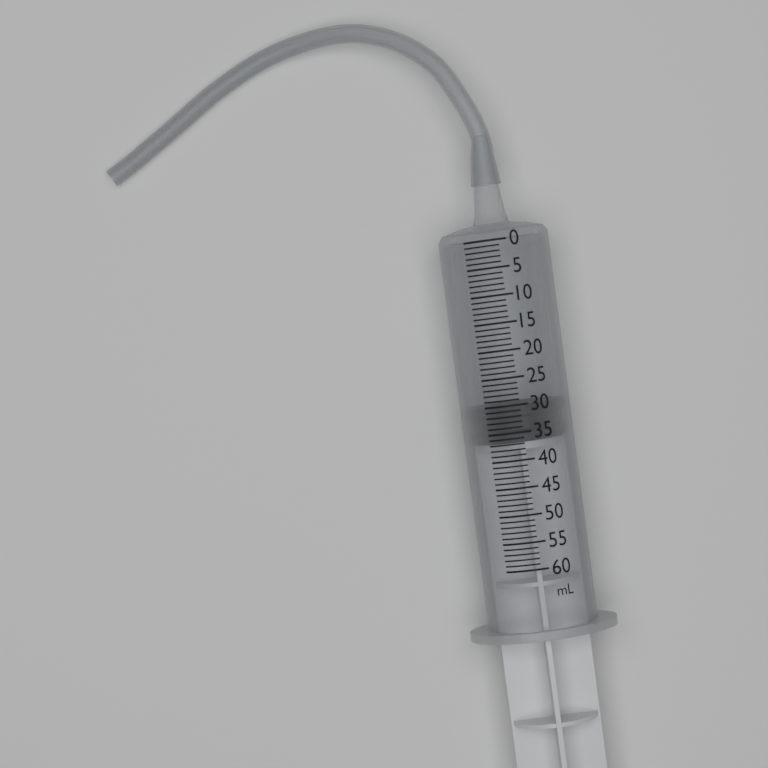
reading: 30 ml
